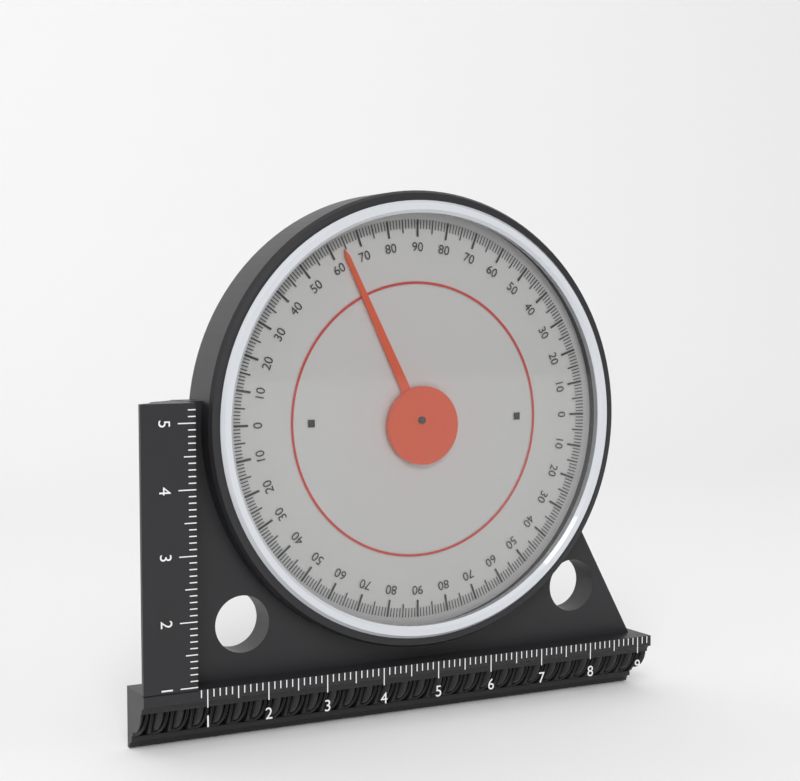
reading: 64 (no unit)
